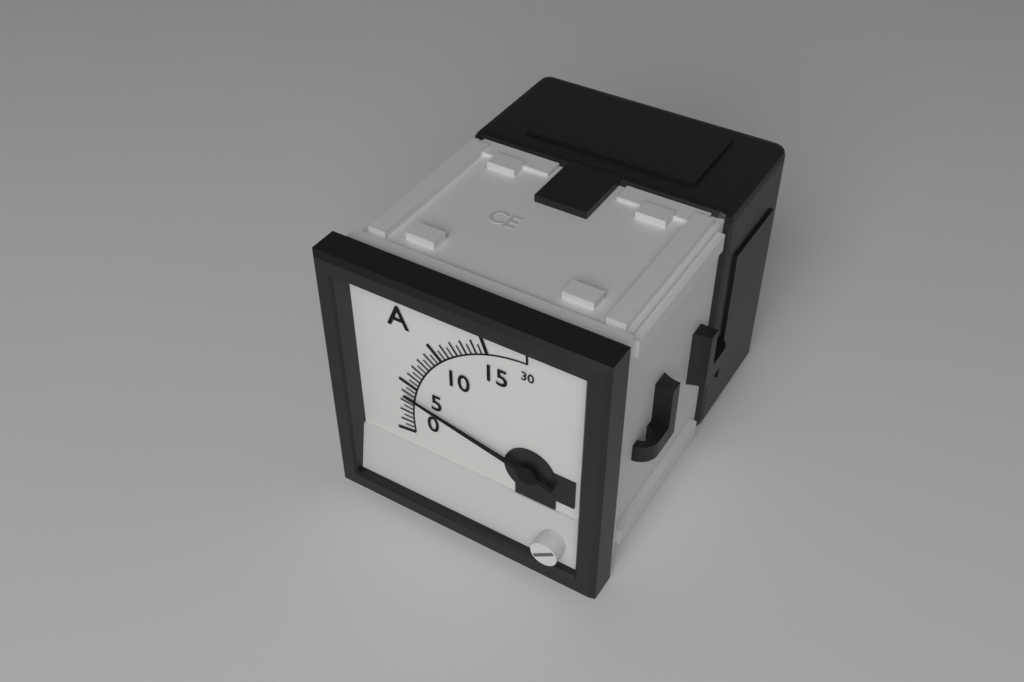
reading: 4.0 A
